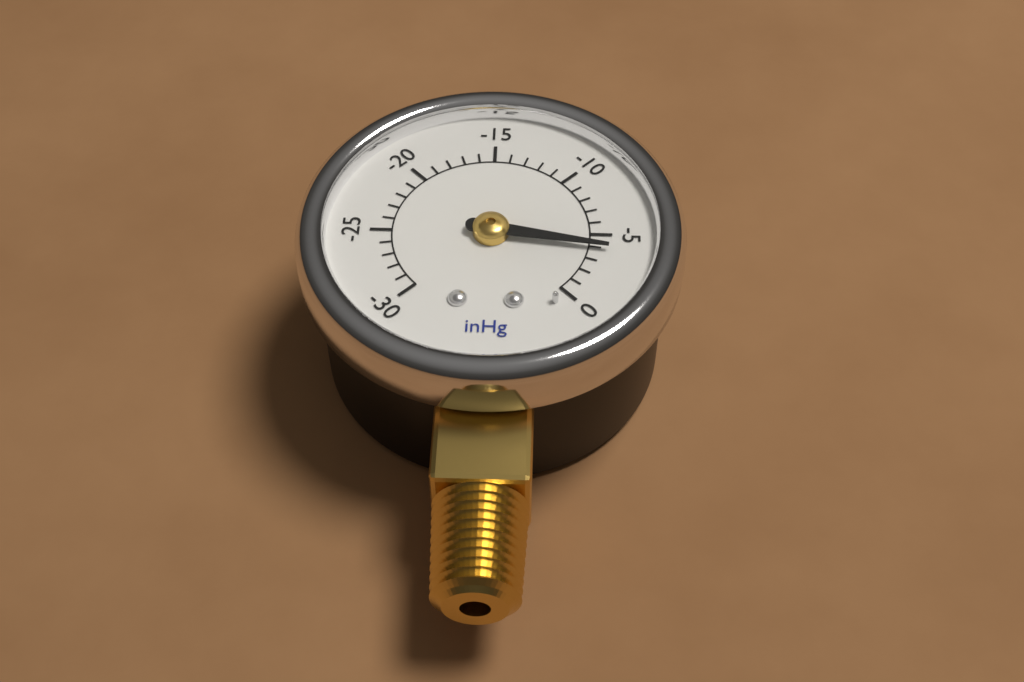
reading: -4 inHg
